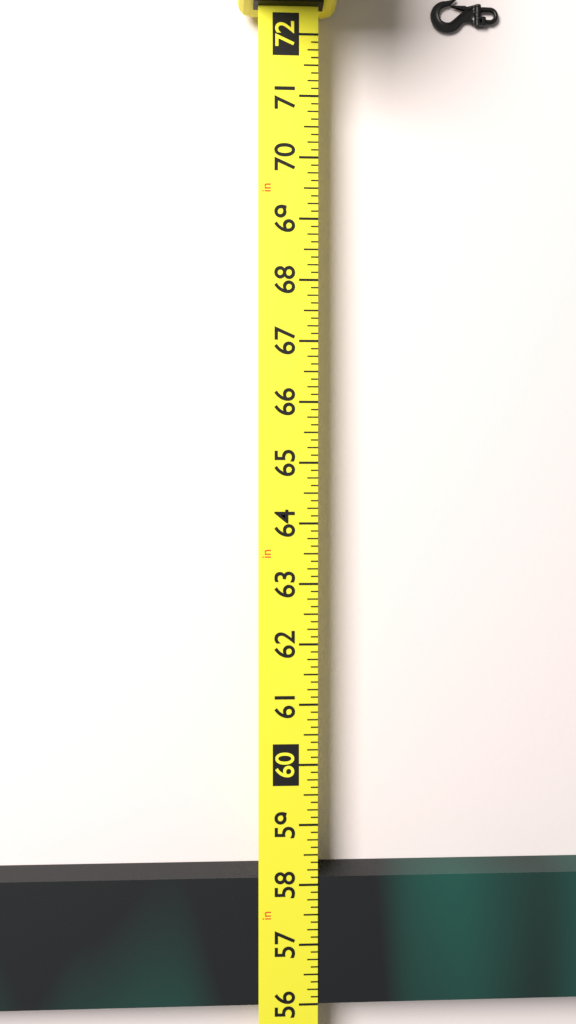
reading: 58.125 in
